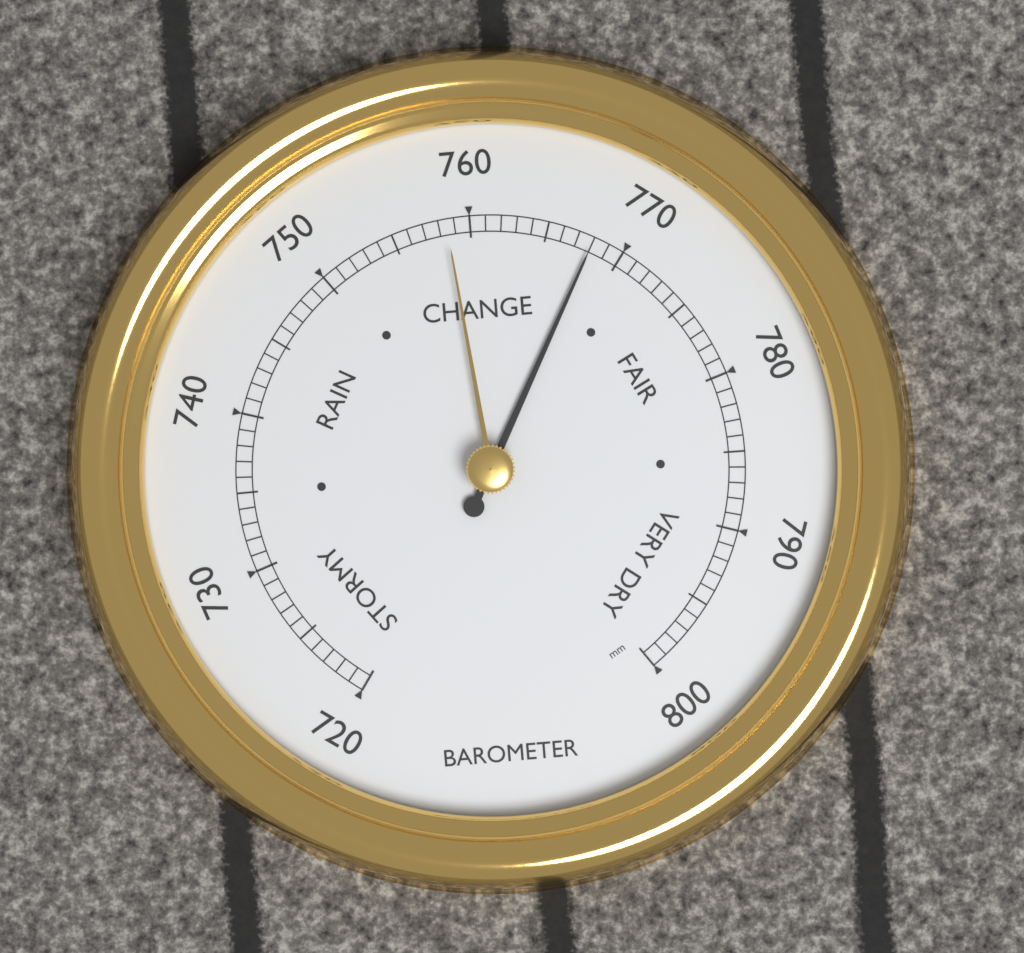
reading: 768 mm
